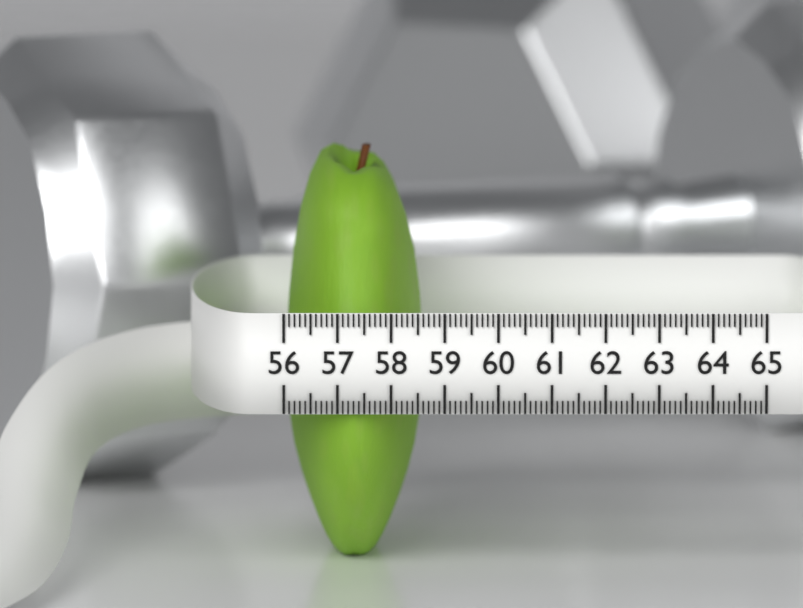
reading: 58.6 (no unit)
